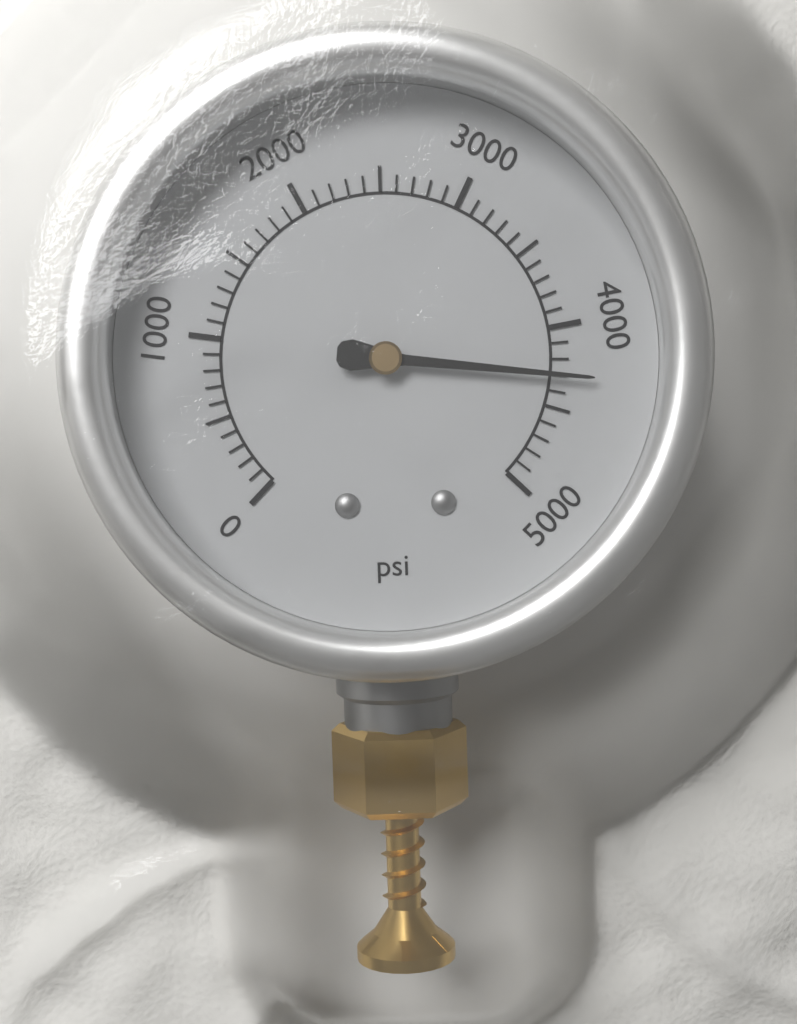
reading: 4300 psi
